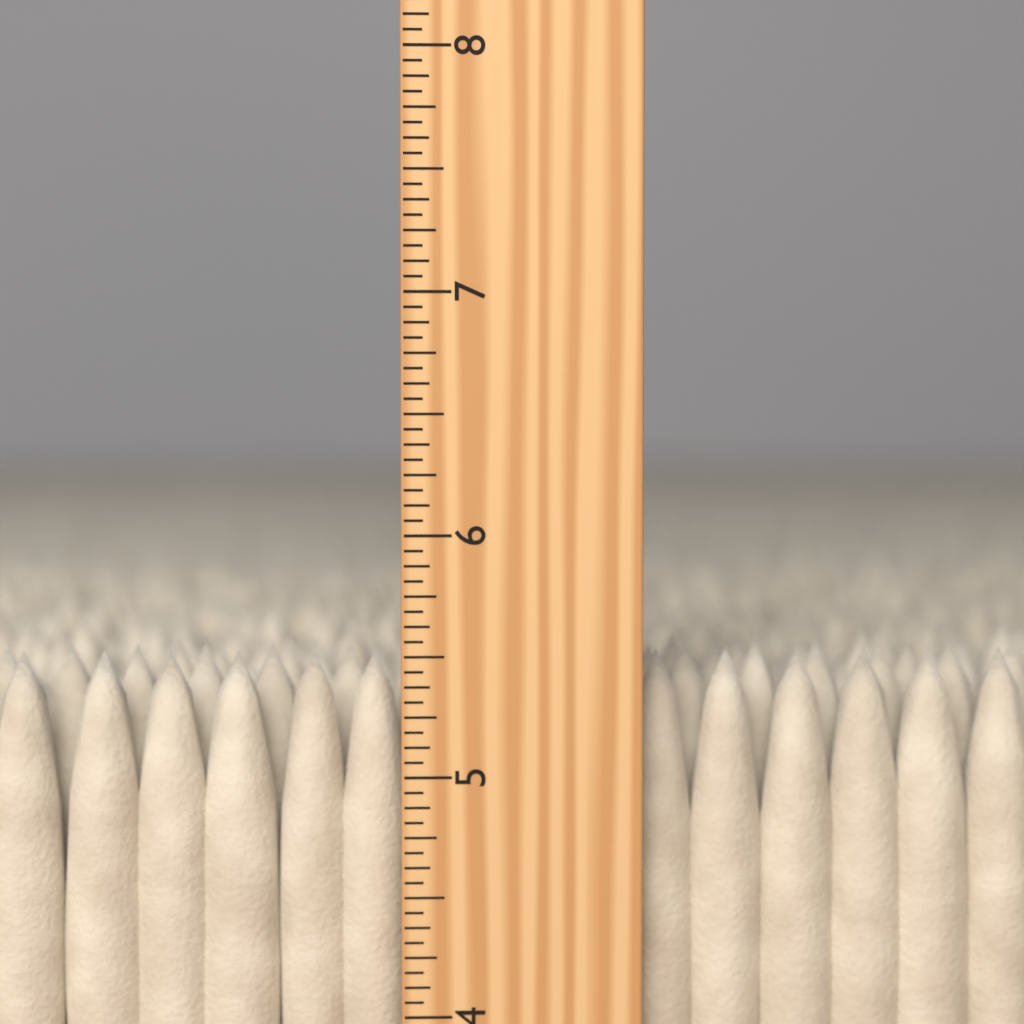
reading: 5.5000 inch
